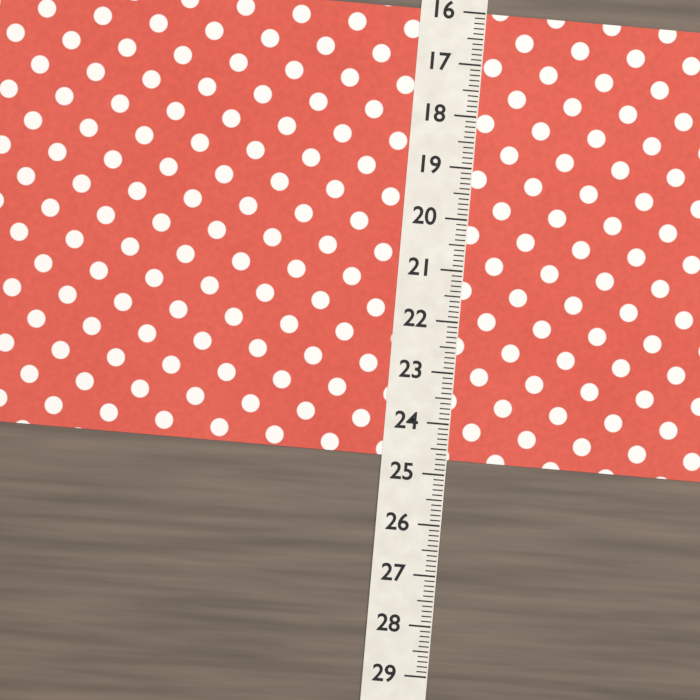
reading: 24.7 (no unit)
